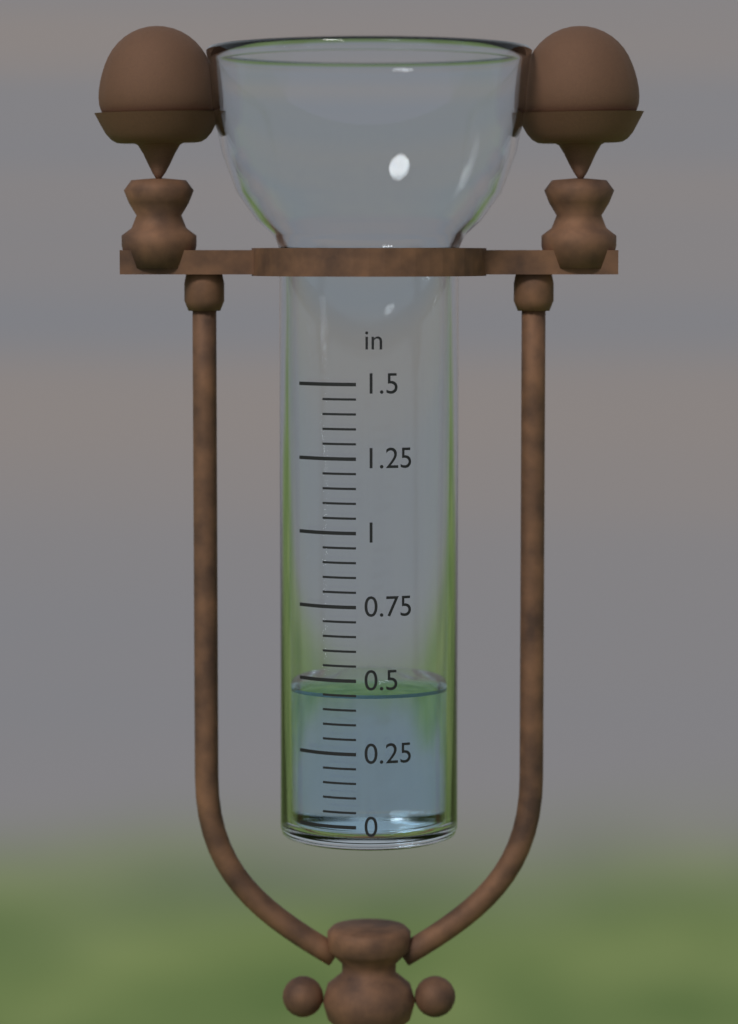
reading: 0.45 in
